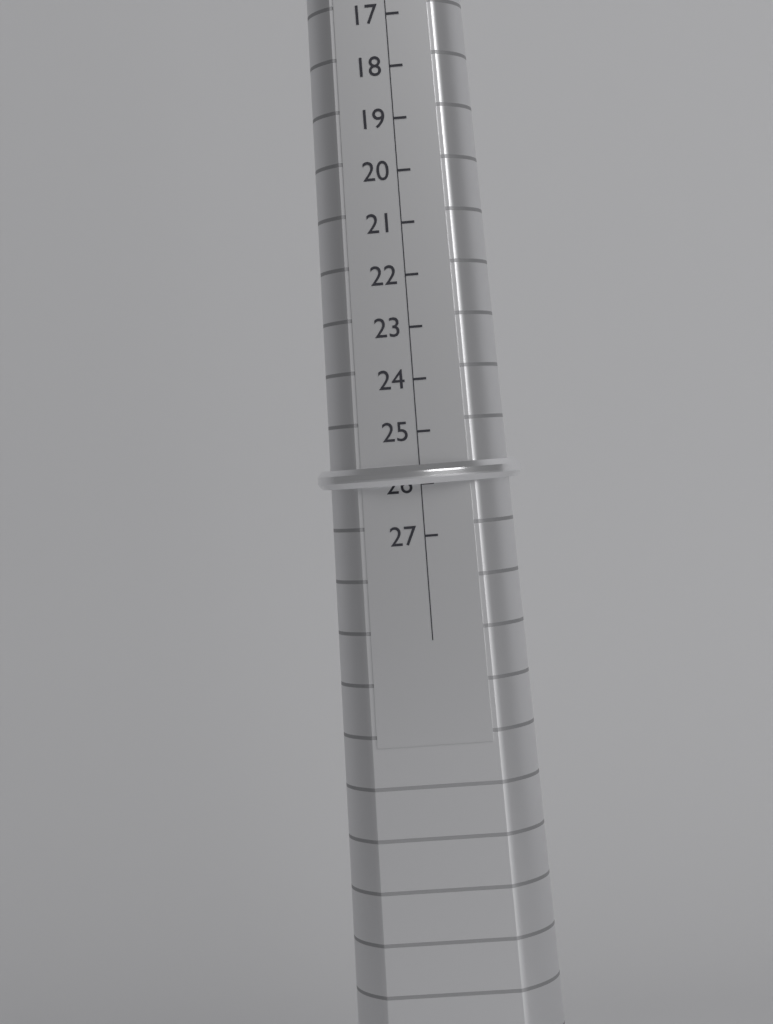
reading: 26 (no unit)
